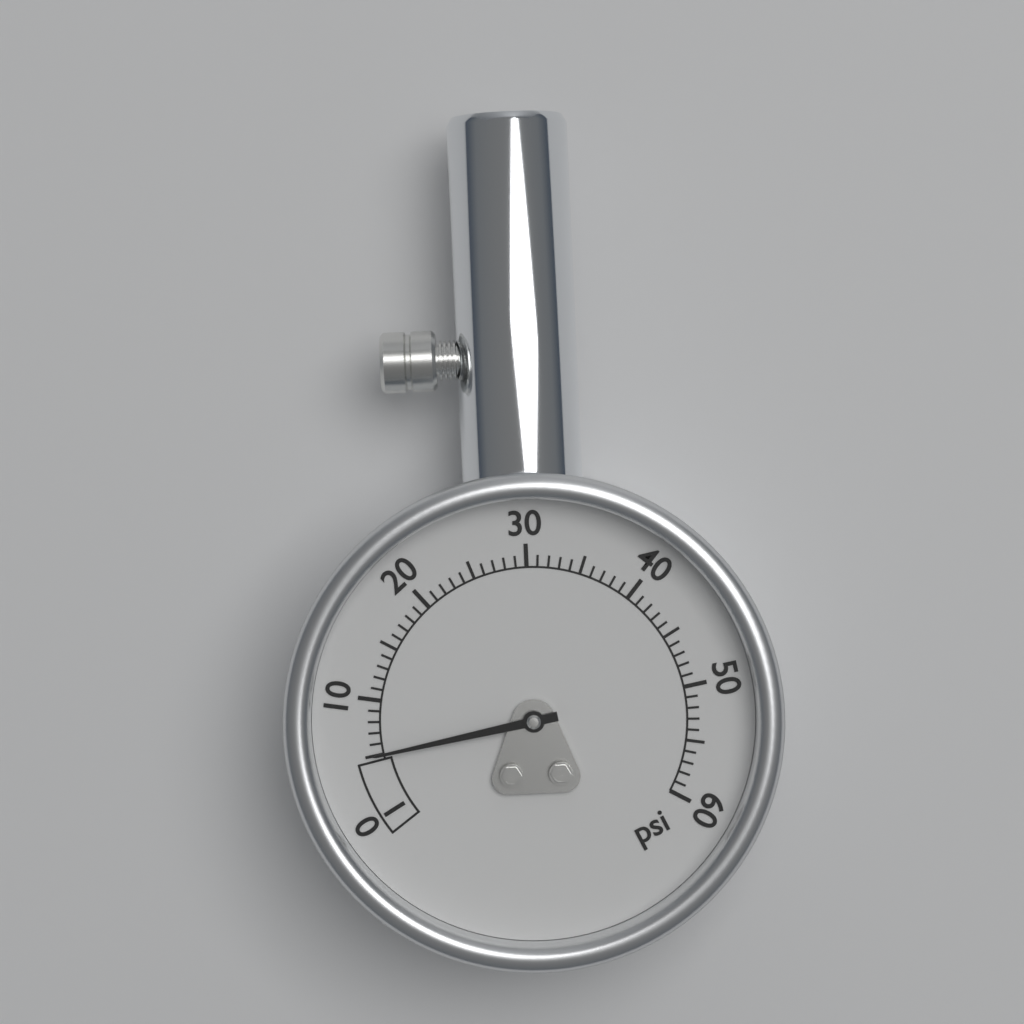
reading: 5 psi
